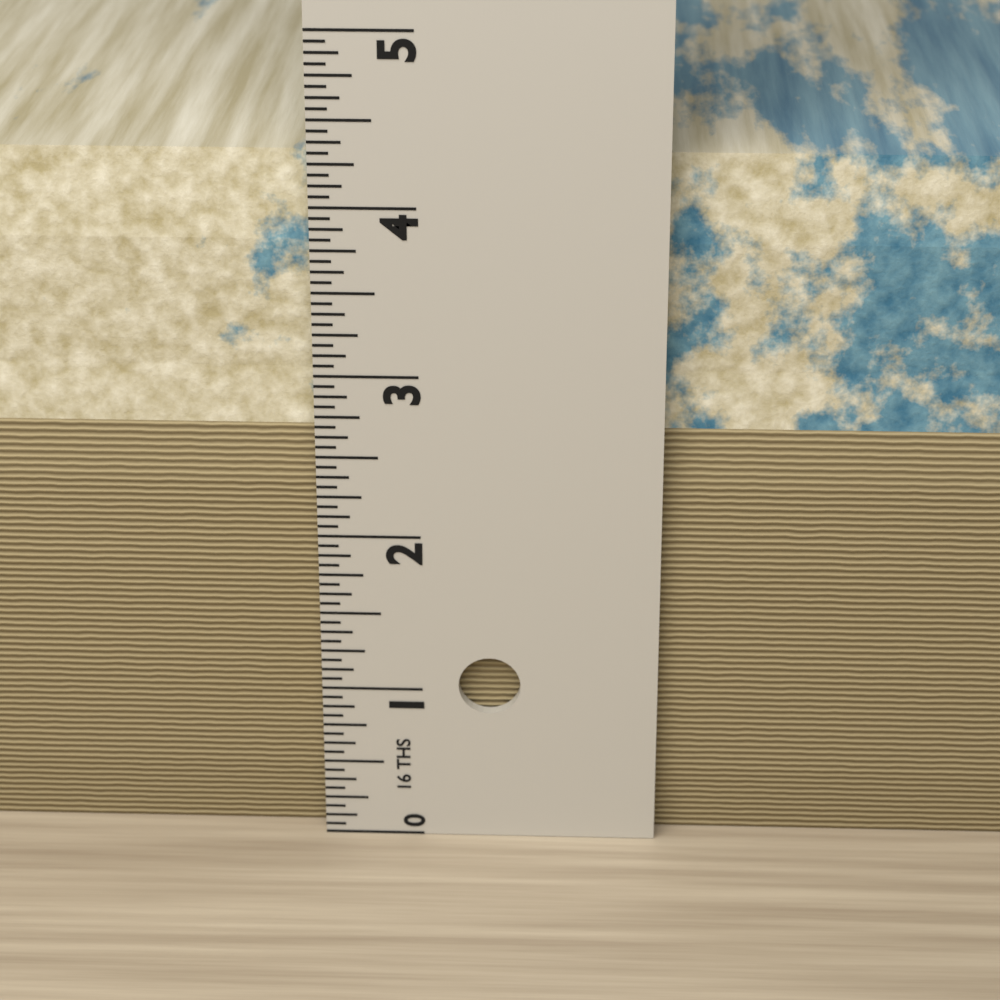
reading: 4.2500 in
